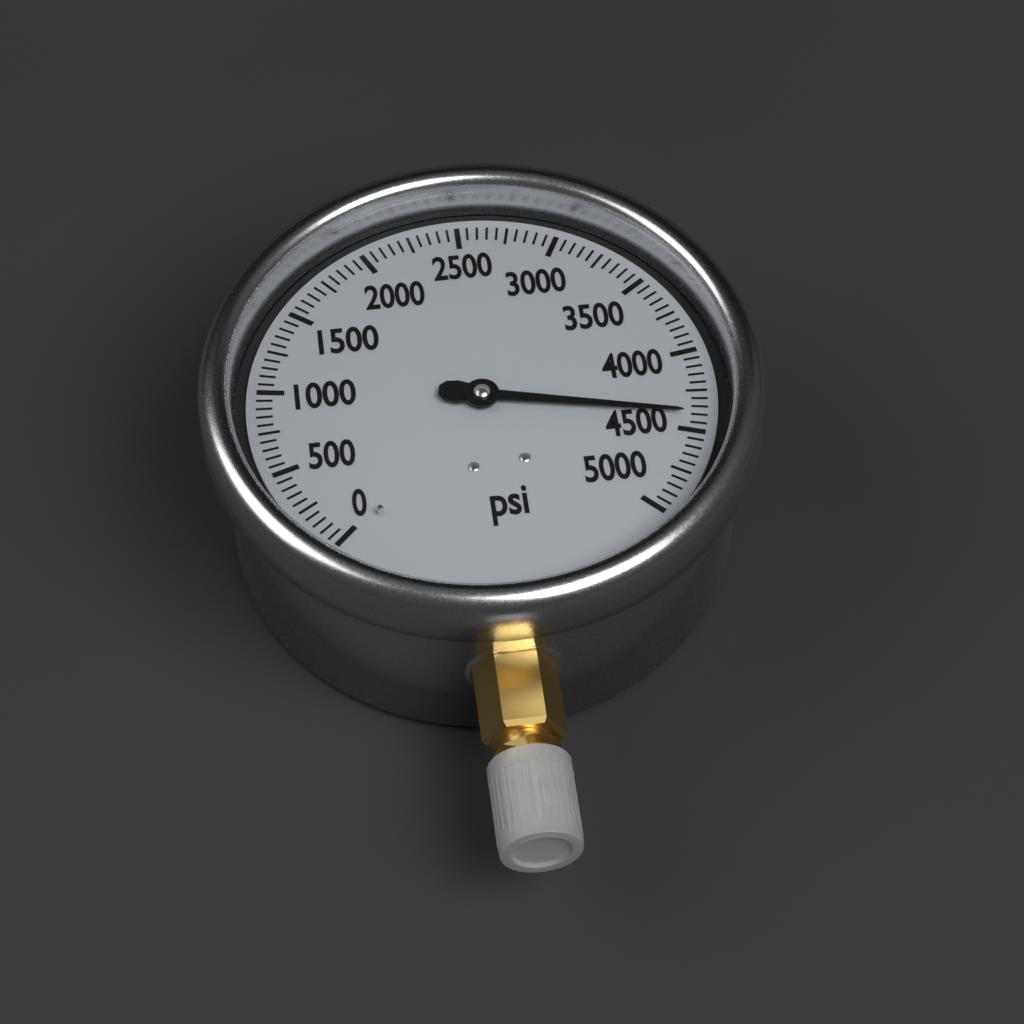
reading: 4400 psi
